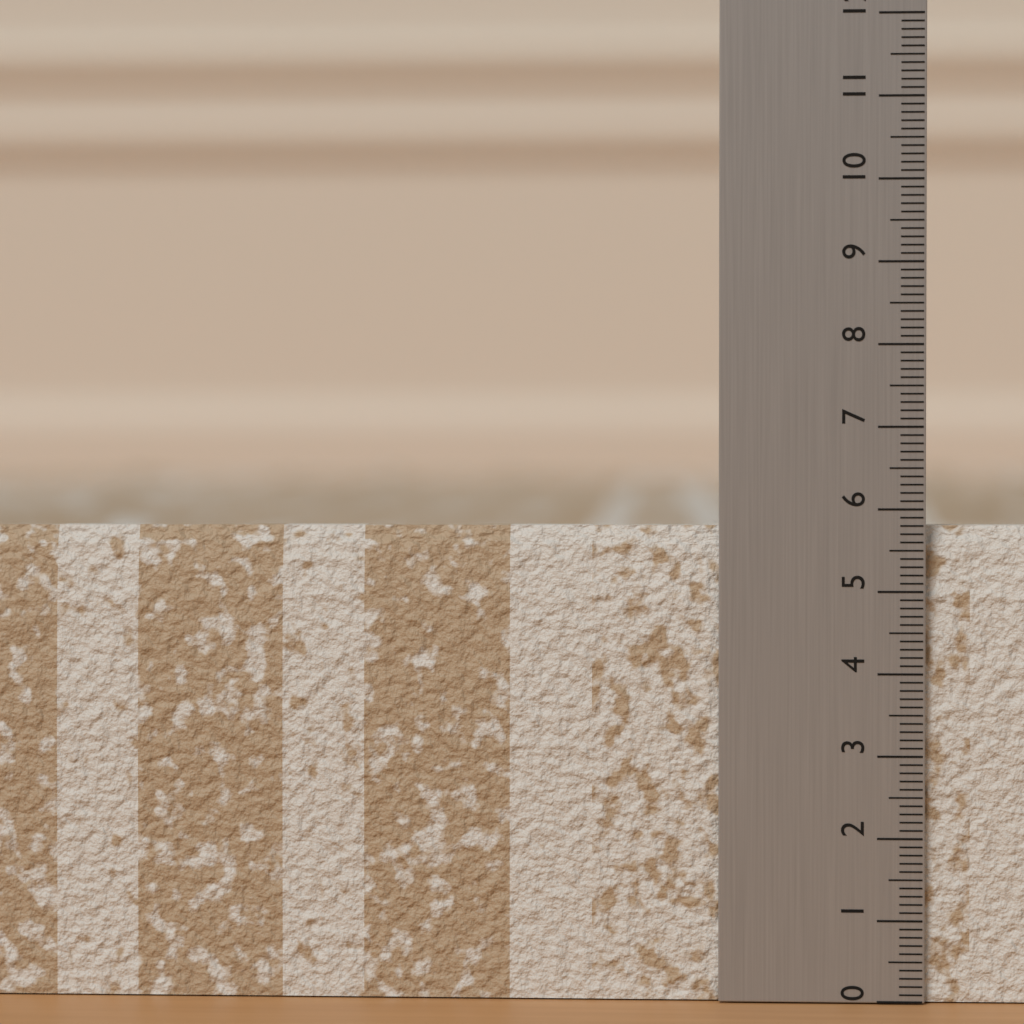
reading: 5.8 (no unit)
